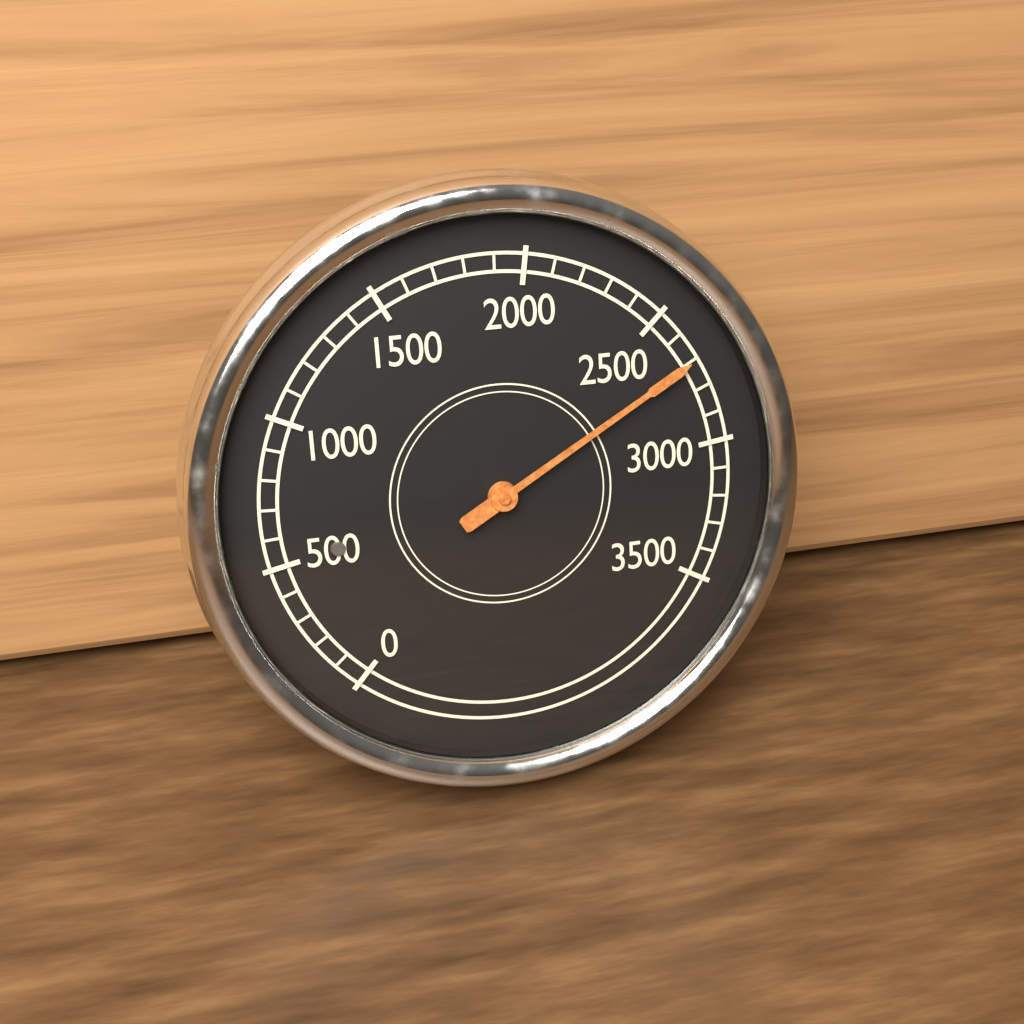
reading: 2700 (no unit)
